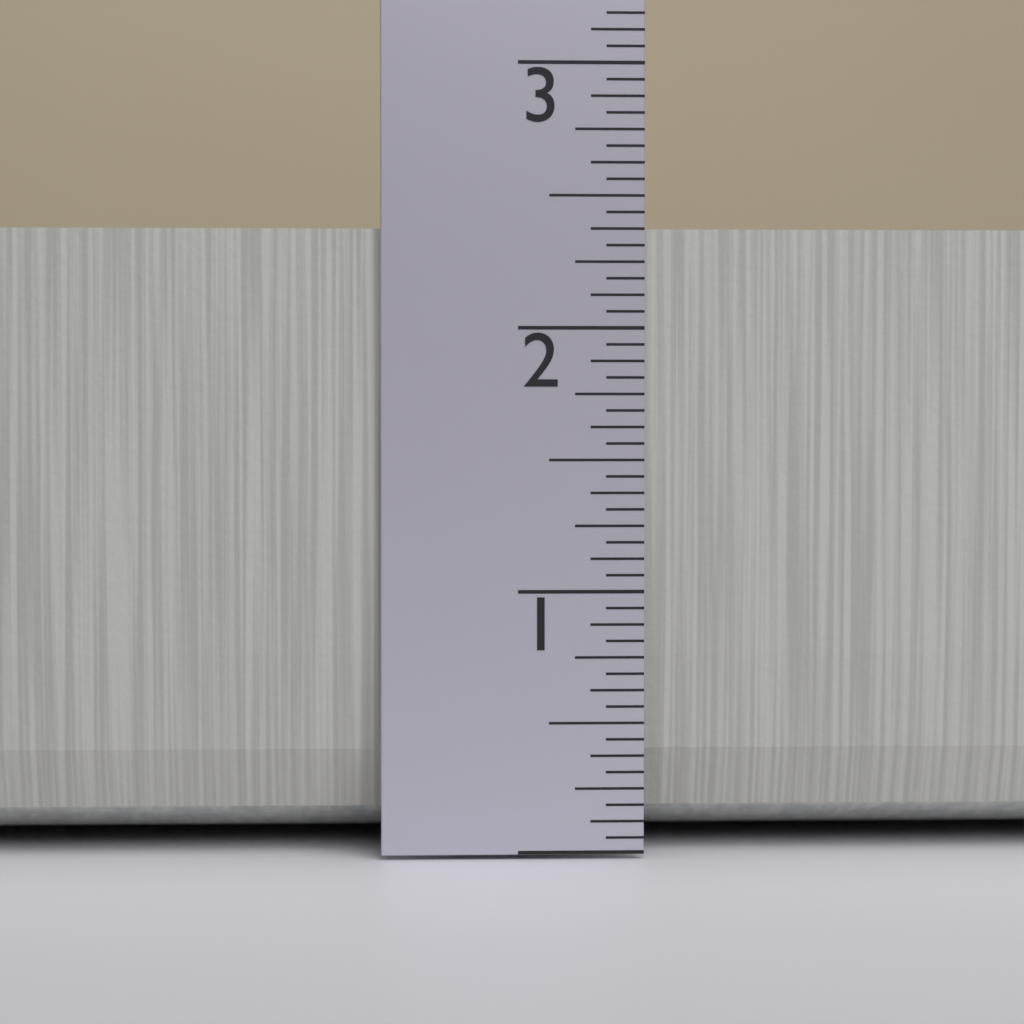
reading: 2.3750 in
